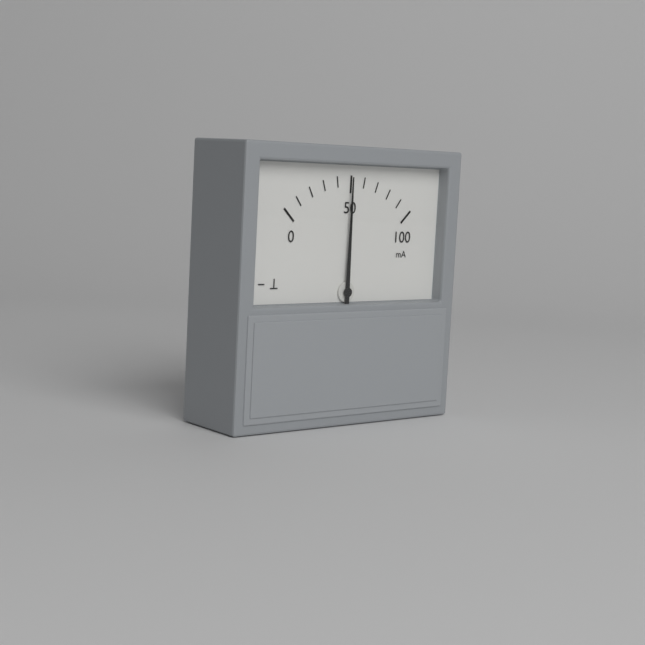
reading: 50 mA
